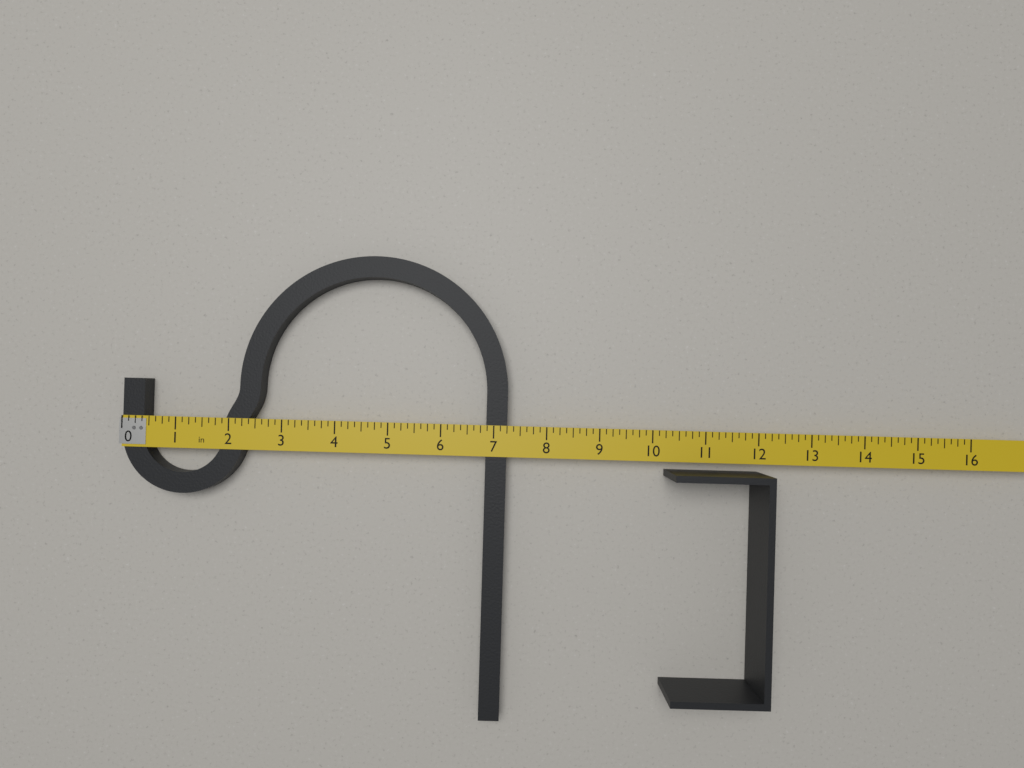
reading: 7.250 in
